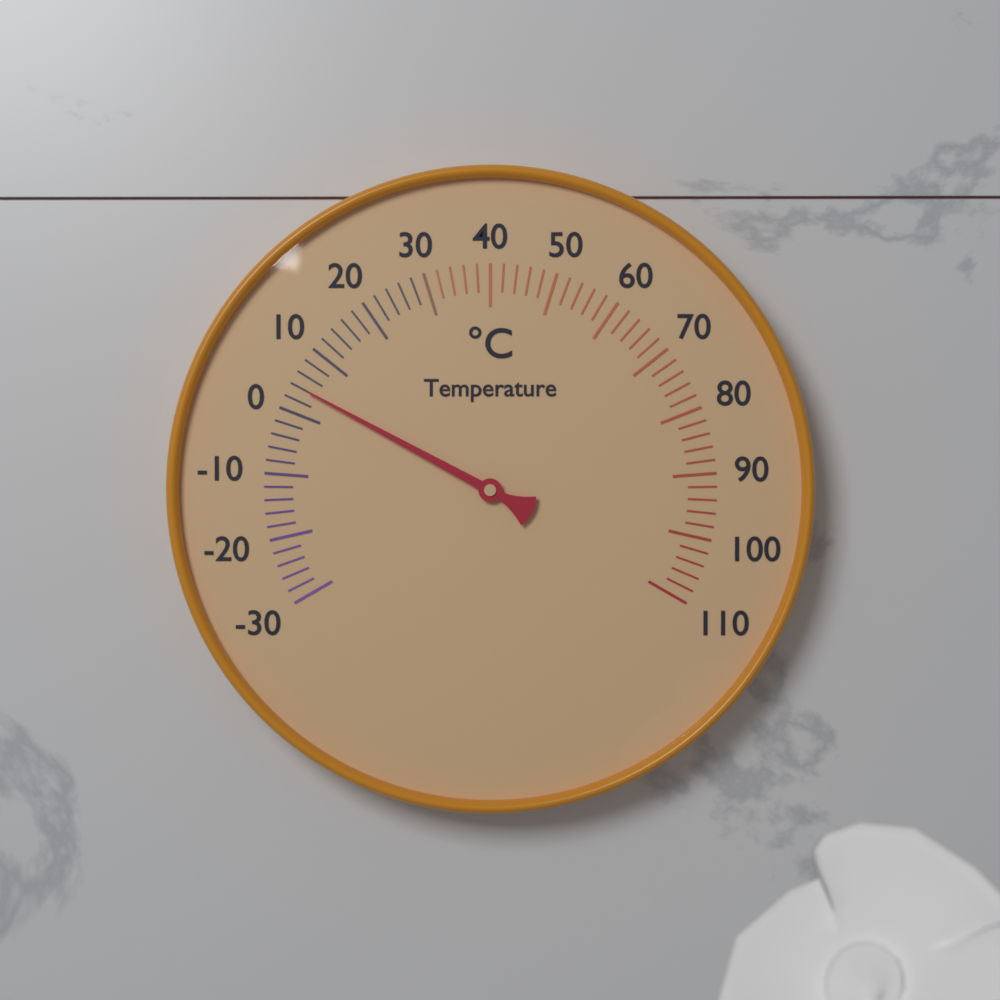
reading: 4 °C
